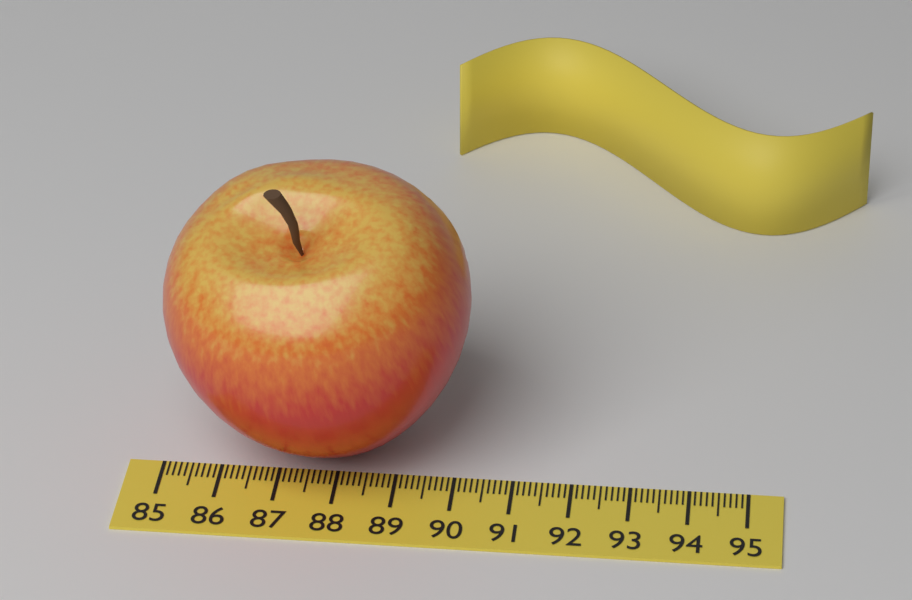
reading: 90.2 (no unit)
